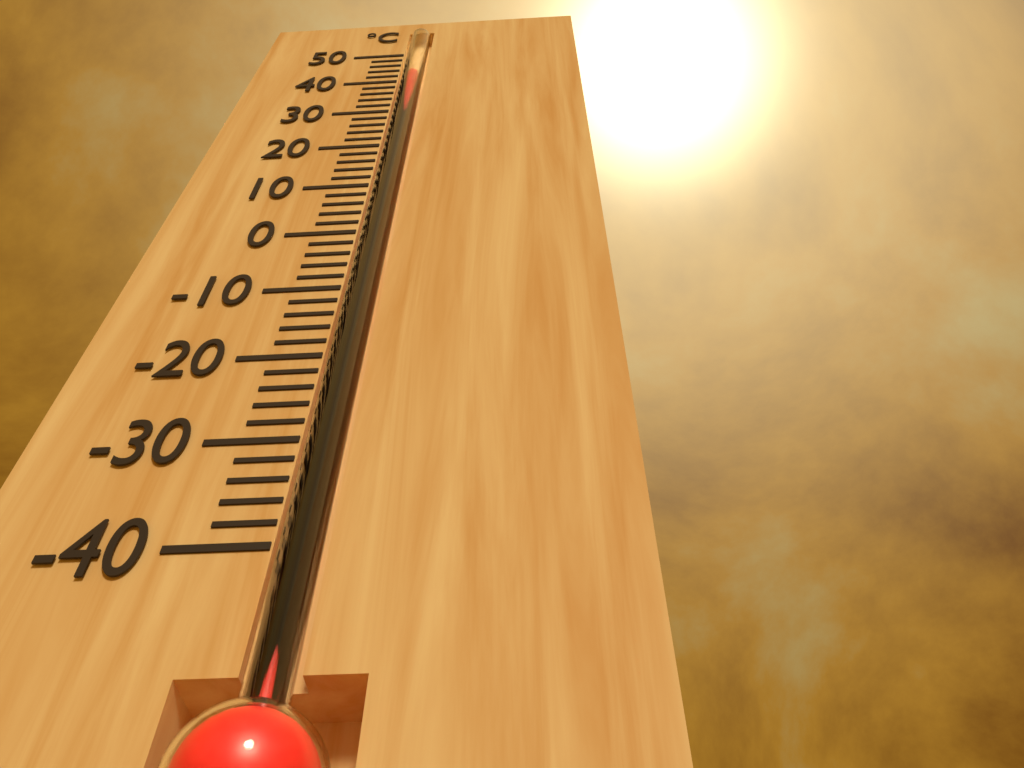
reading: 42 °C
